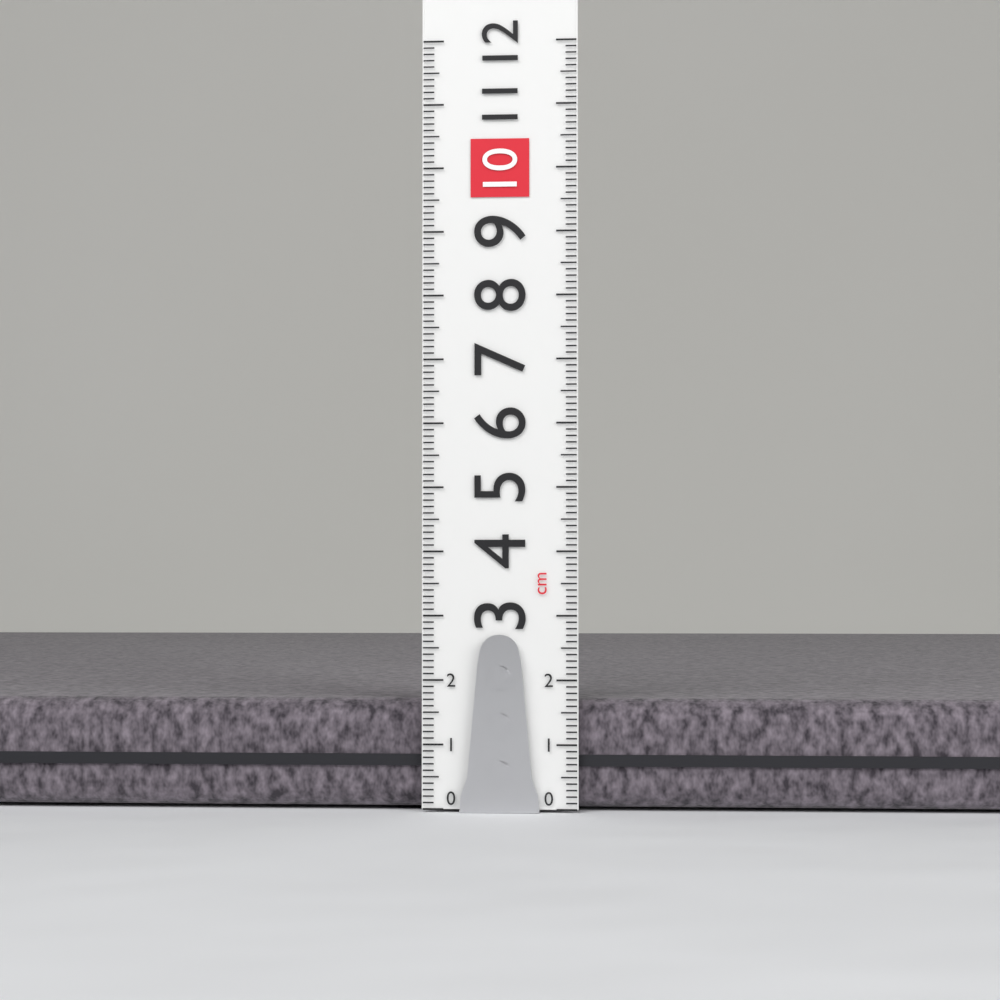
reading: 1.7 cm
